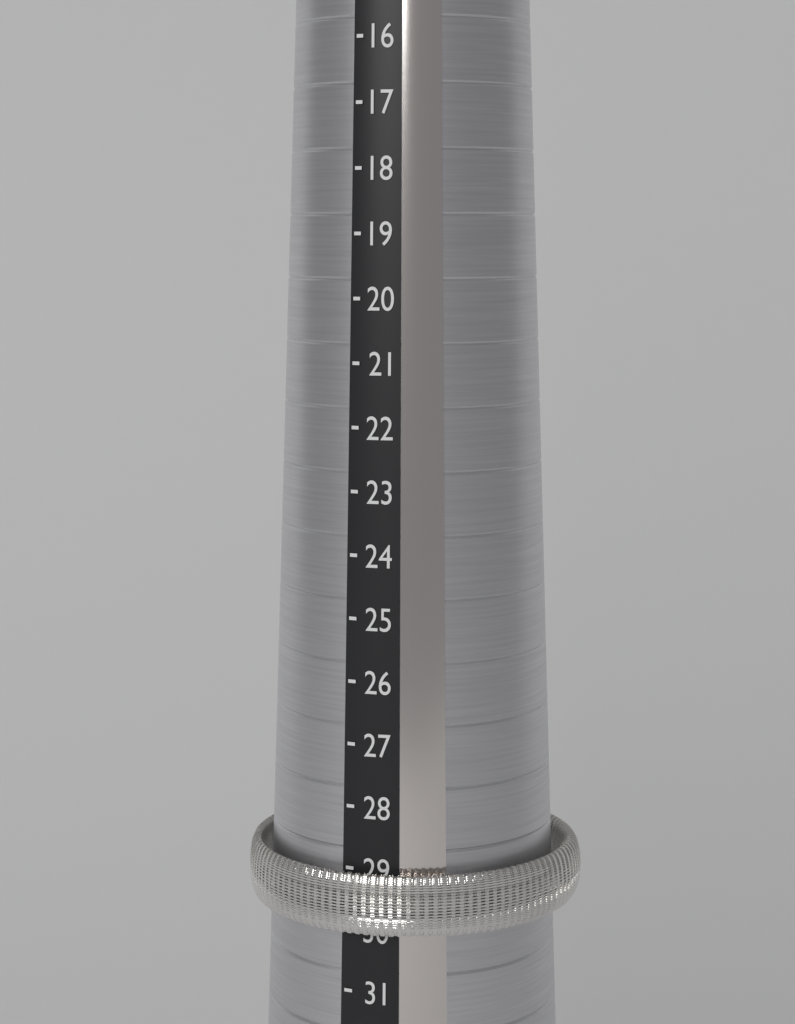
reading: 30 (no unit)
